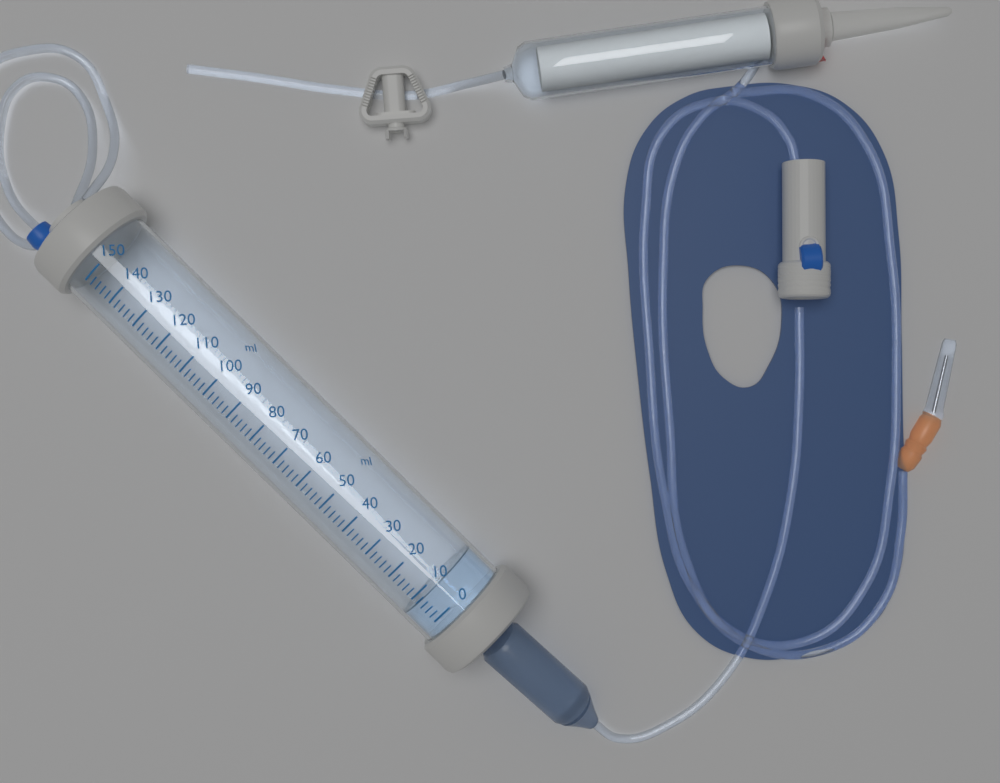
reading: 8 ml
